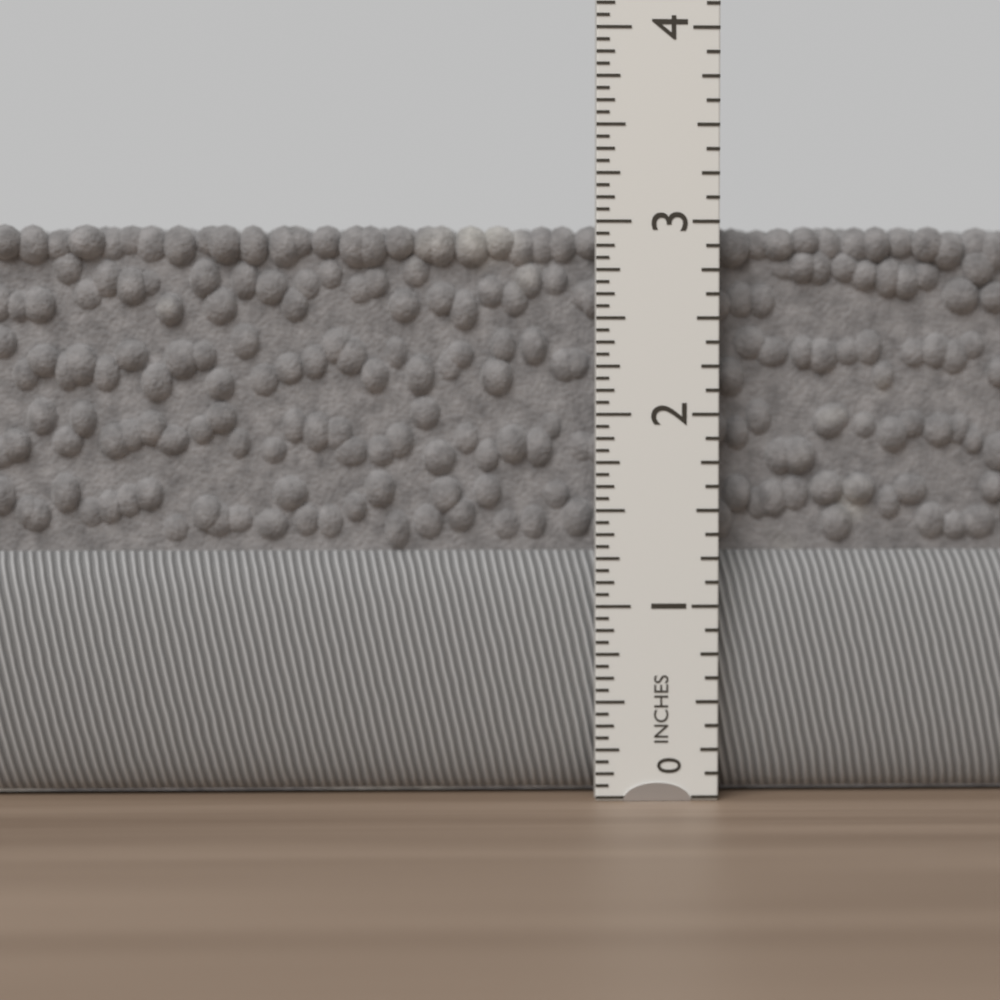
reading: 3.0000 in
